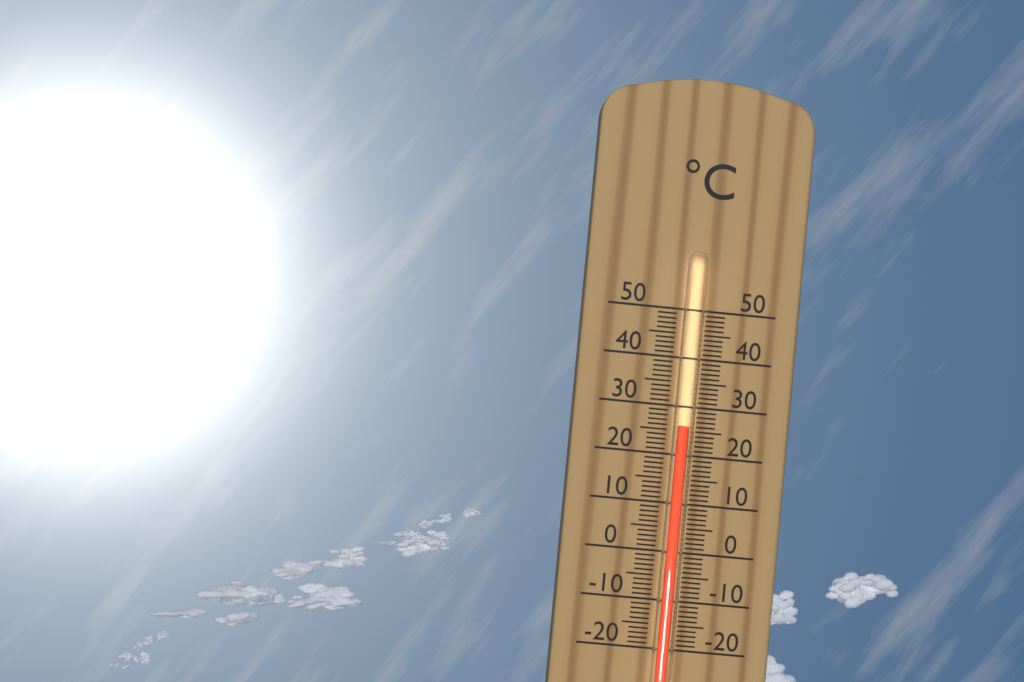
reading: 26 °C
